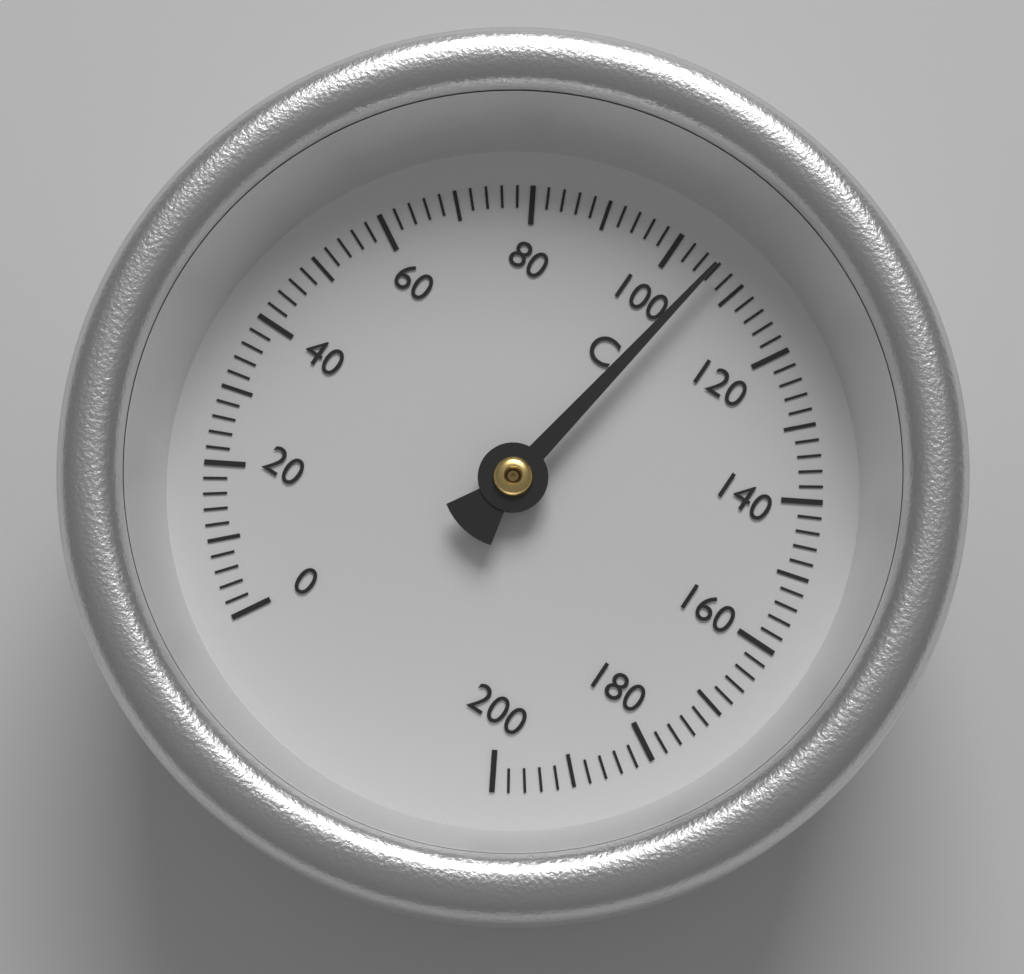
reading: 106 °C
